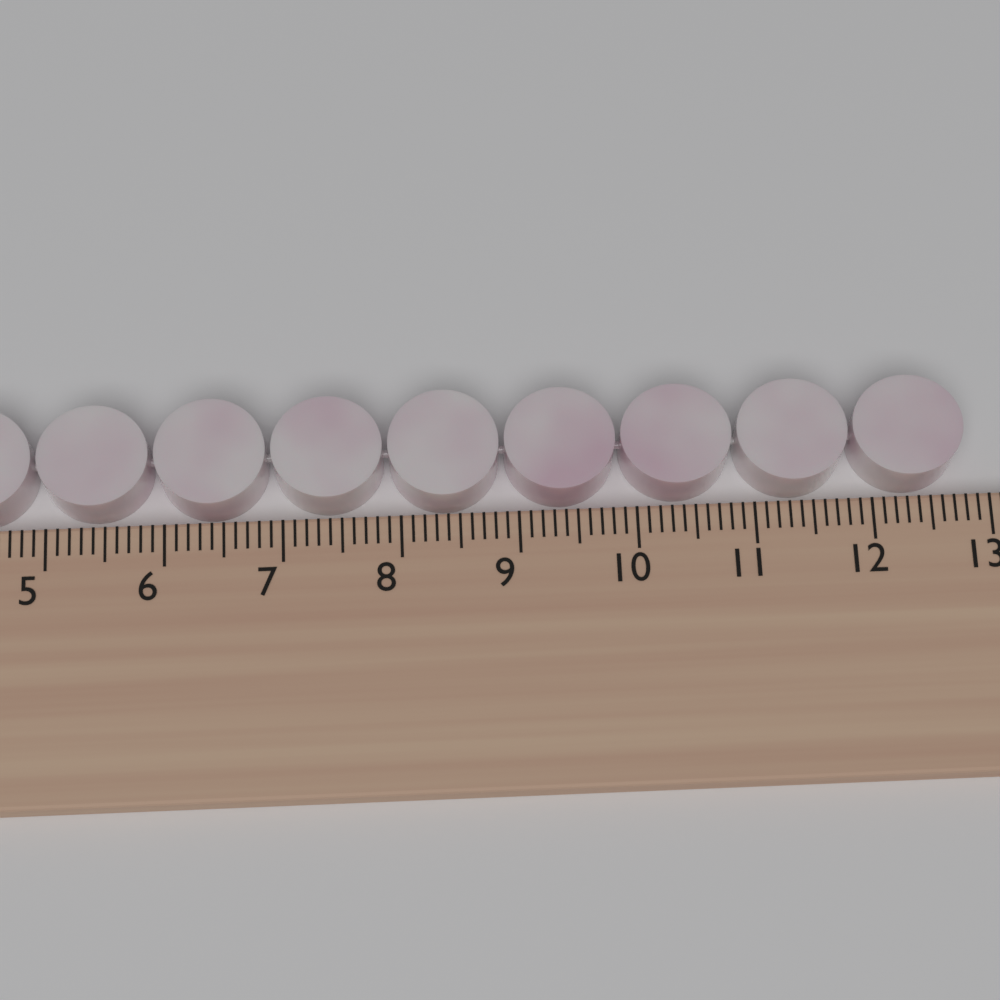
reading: 12.8 cm
